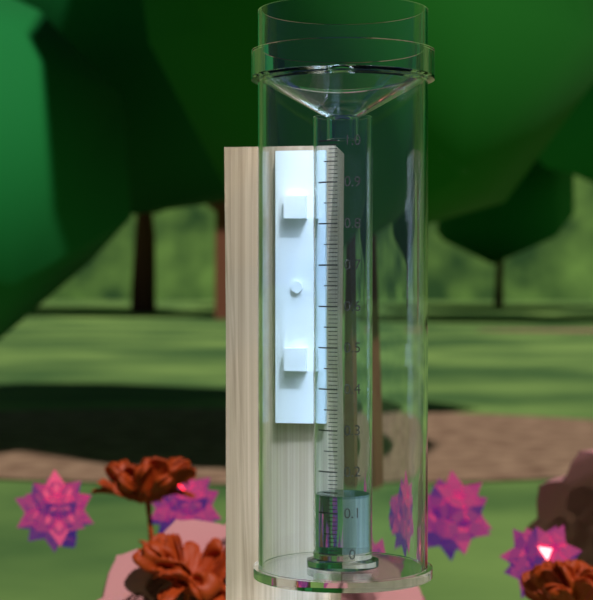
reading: 0.14 (no unit)
